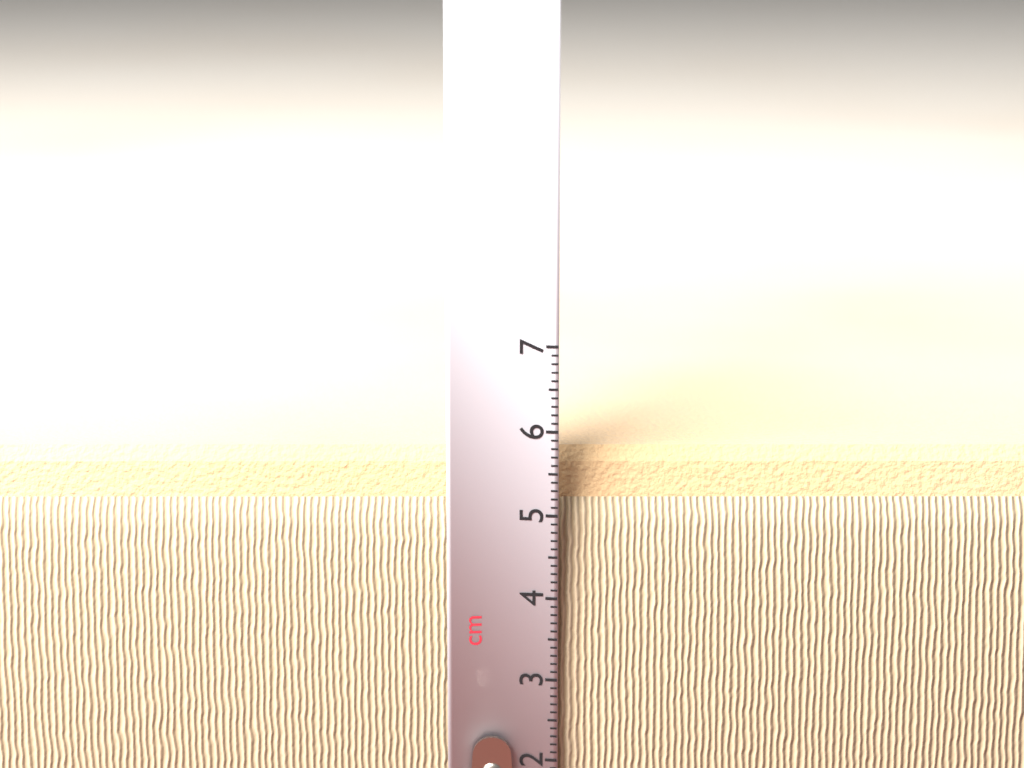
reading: 5.7 cm
